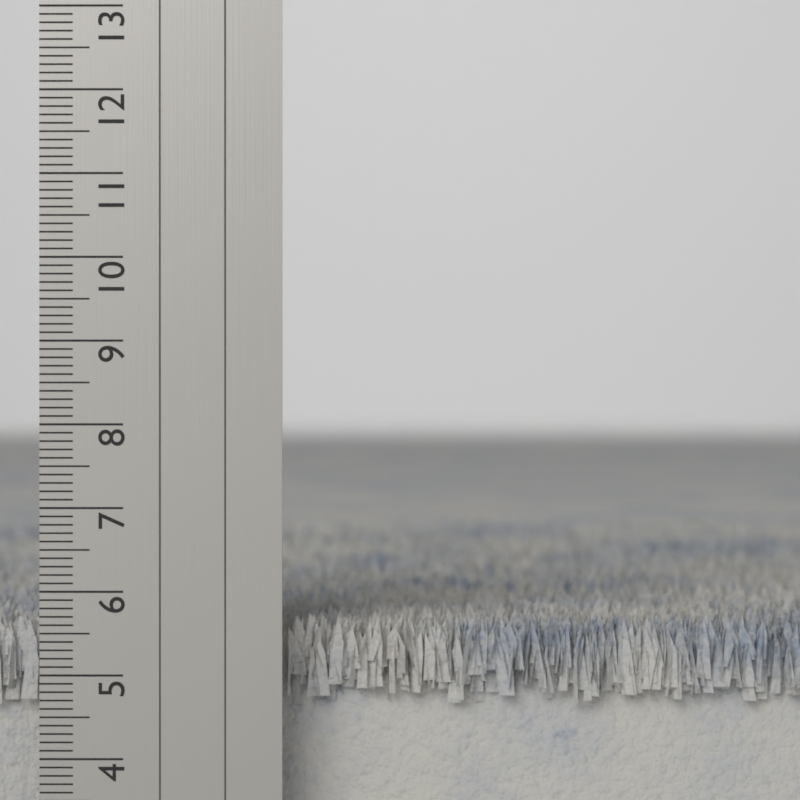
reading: 5.7 cm
